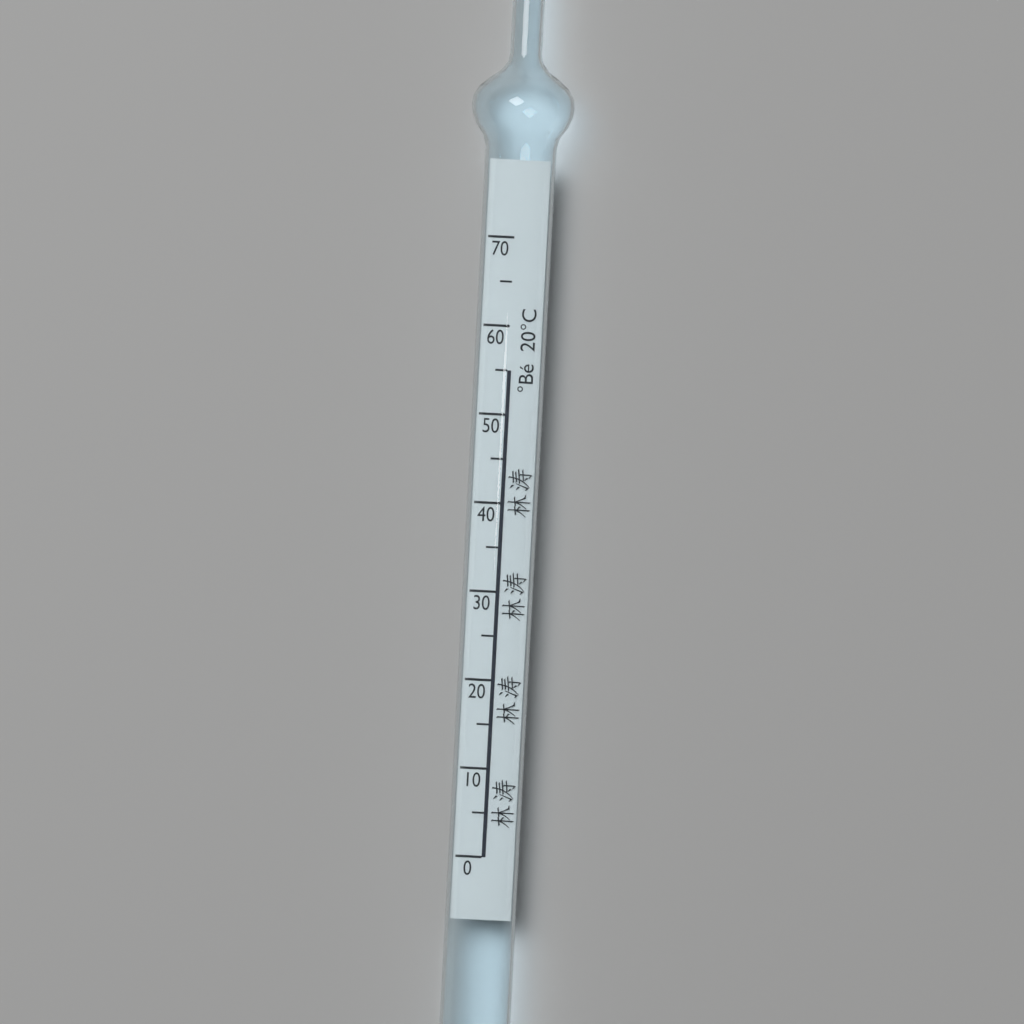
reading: 55 °Bé
